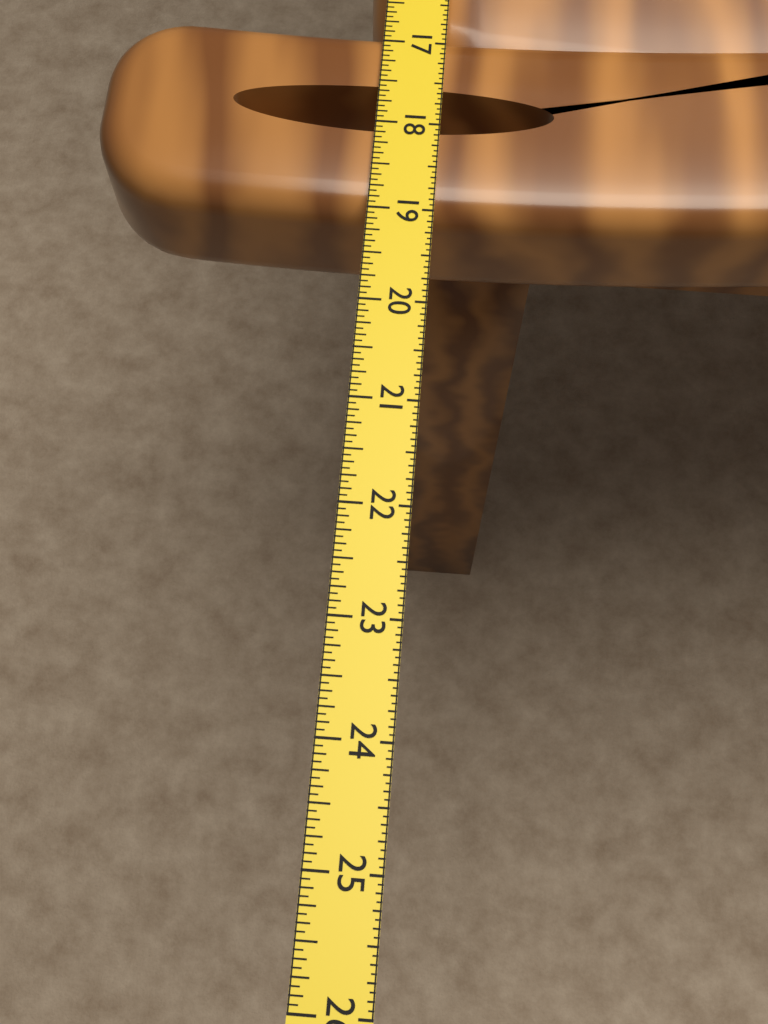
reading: 19.0000 in
